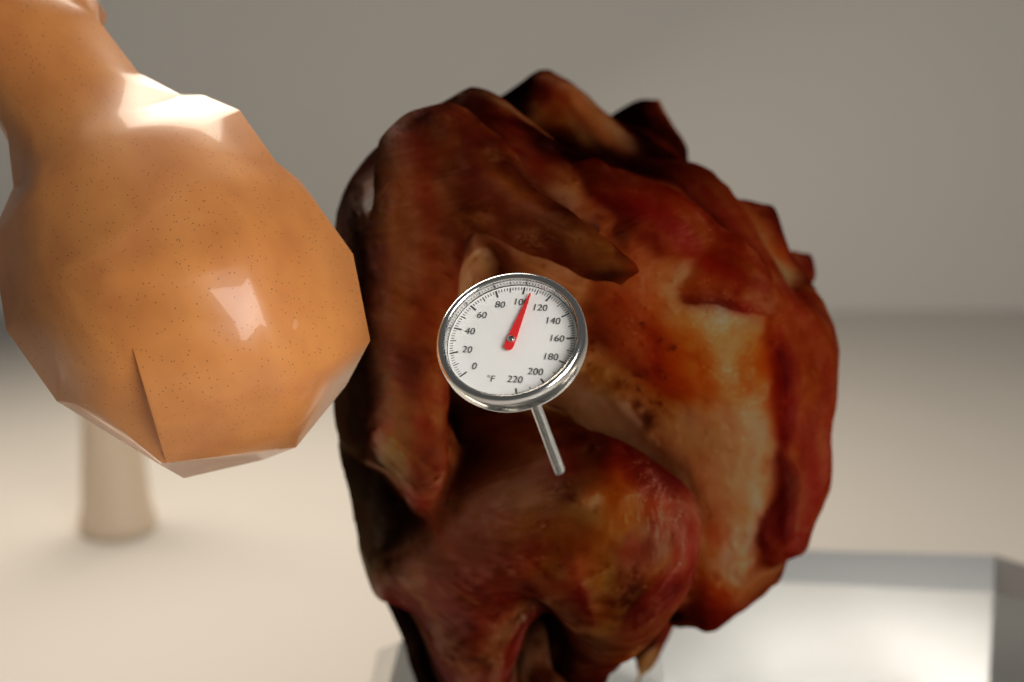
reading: 106 °F
